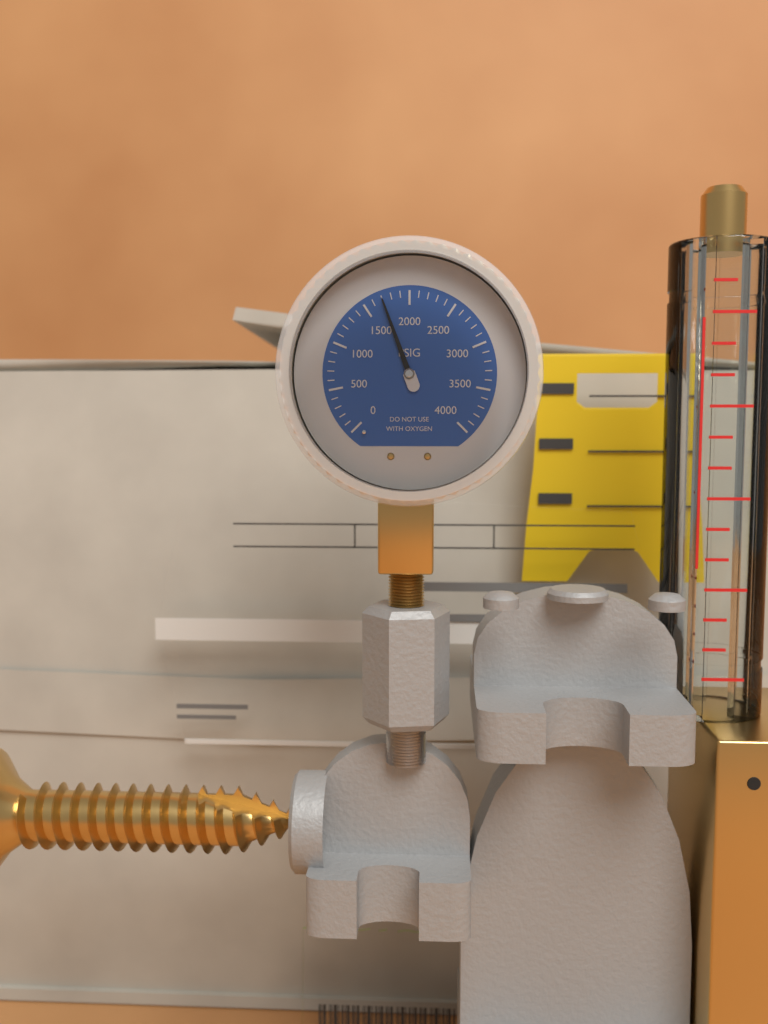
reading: 1700 psi
